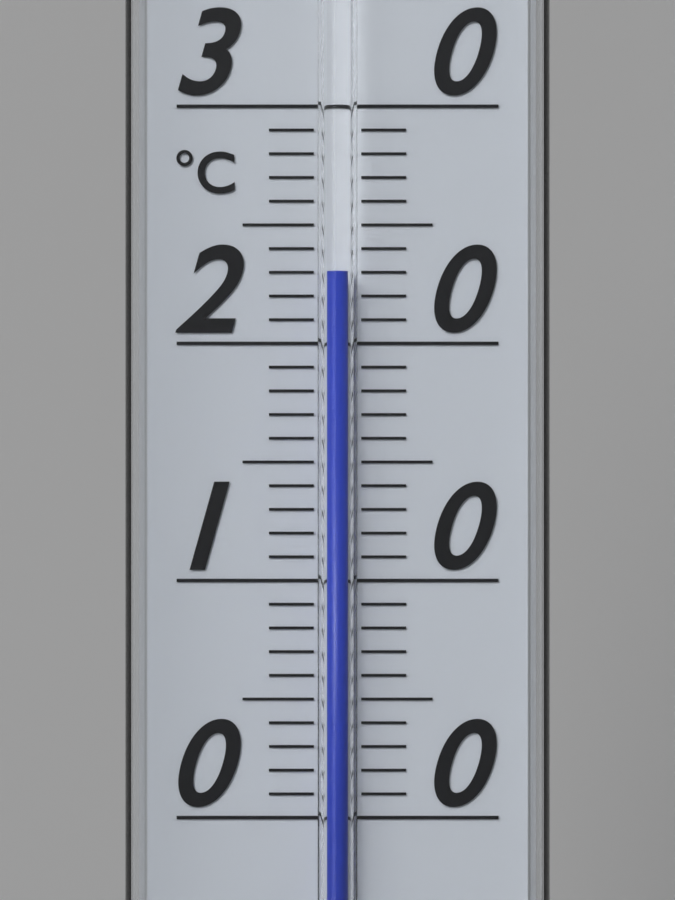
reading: 23 °C
